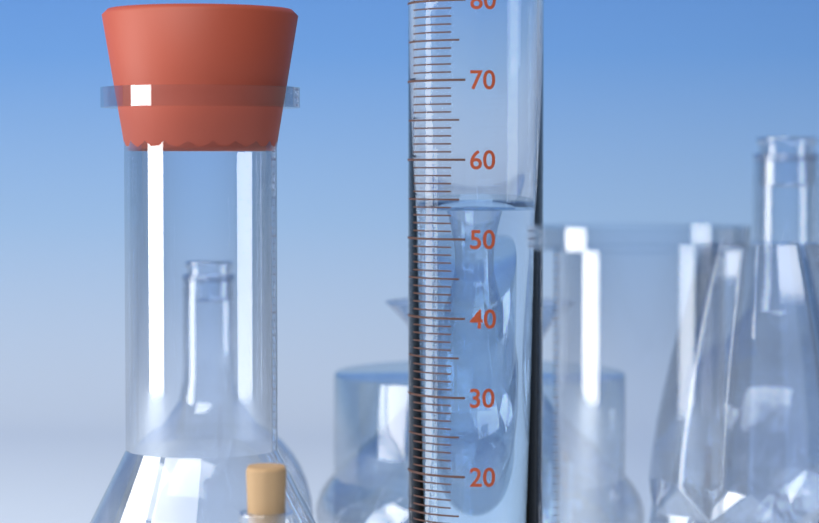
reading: 54 ml
